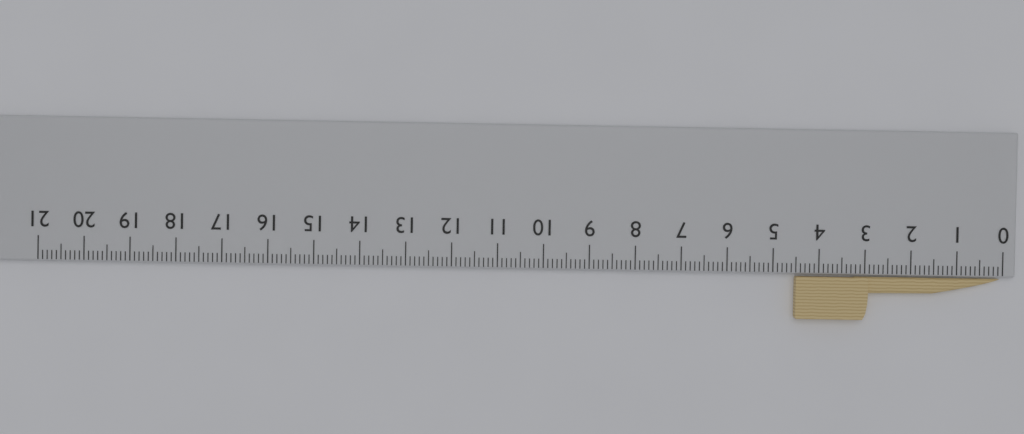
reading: 4.5 cm
